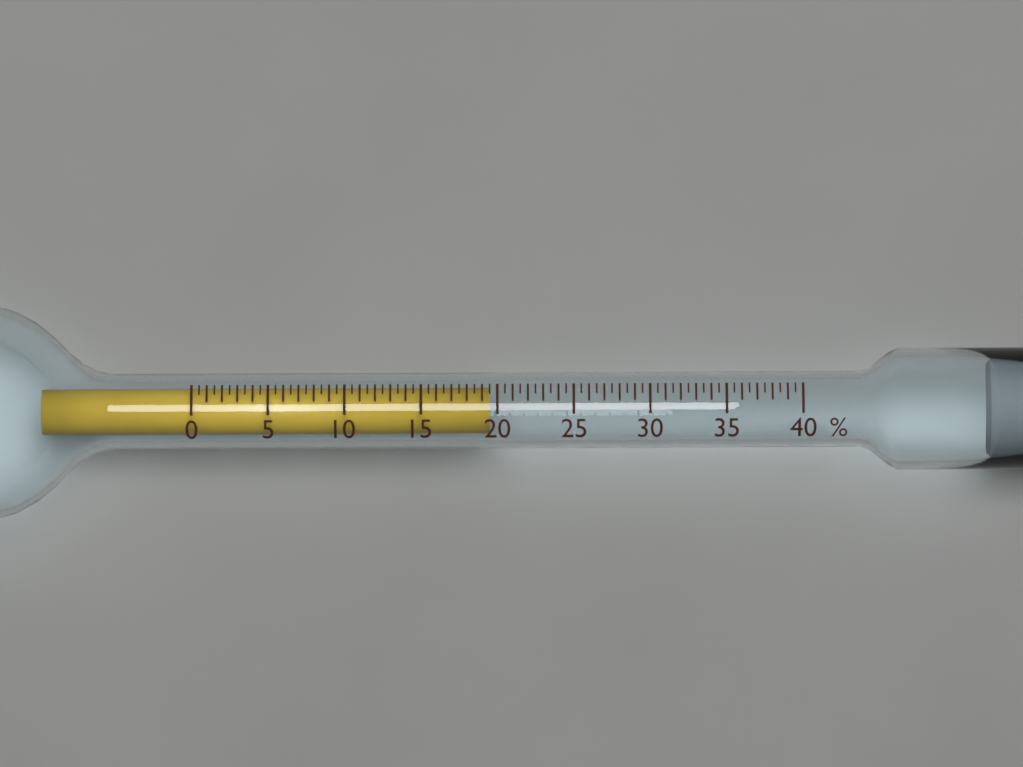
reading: 19.5 %
